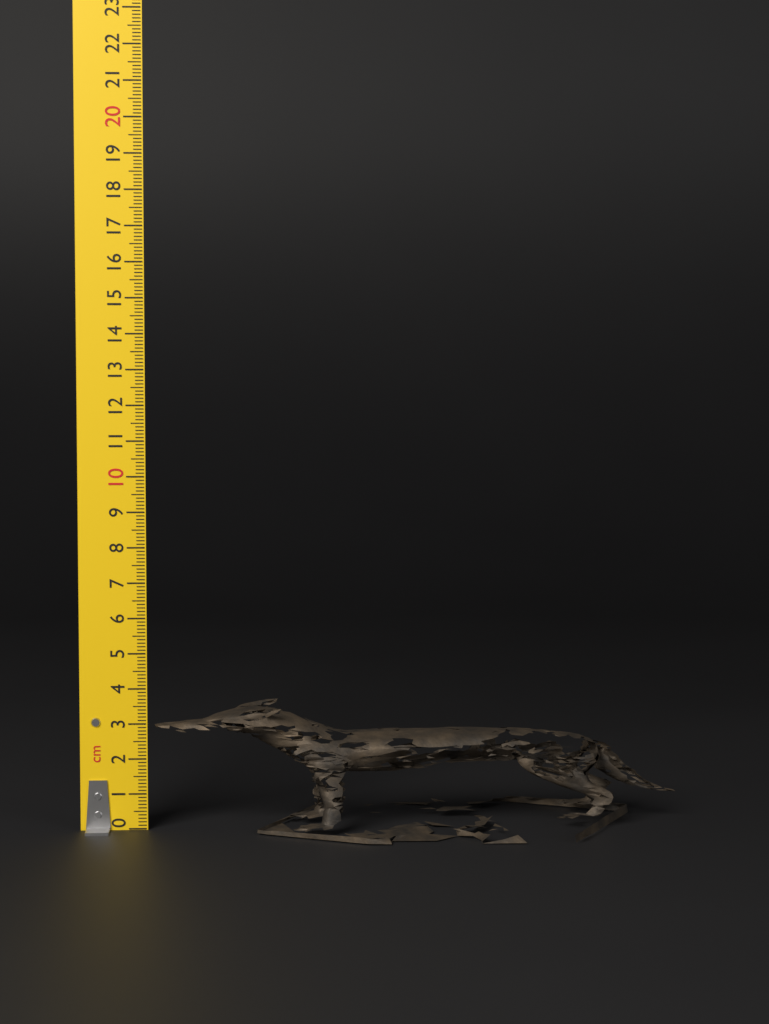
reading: 3.5 cm
